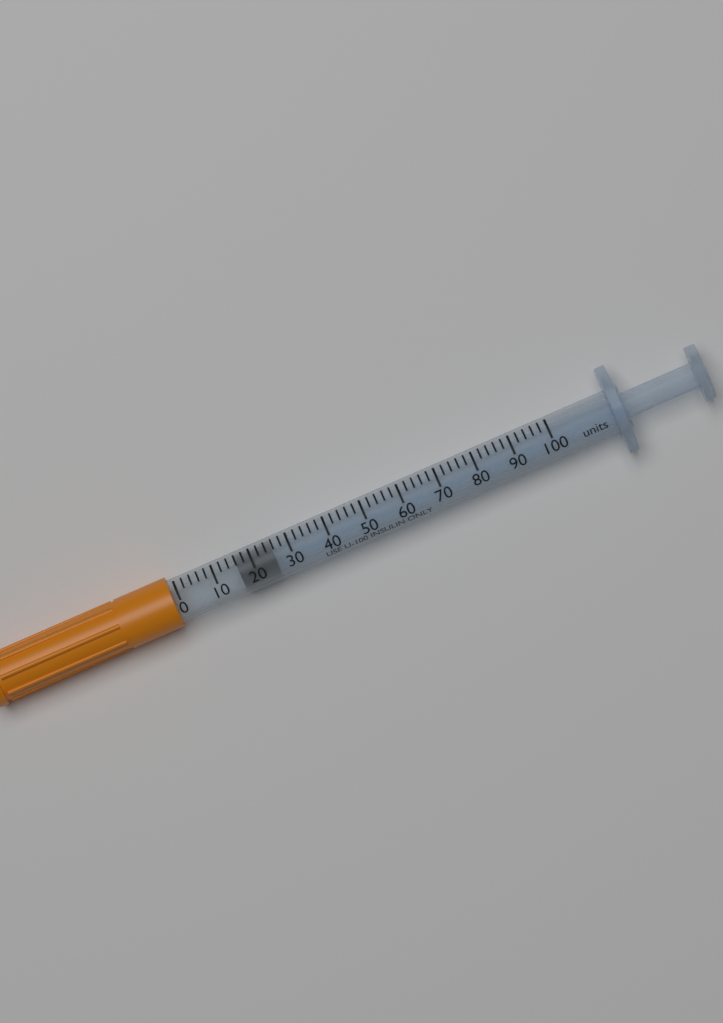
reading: 16 units
